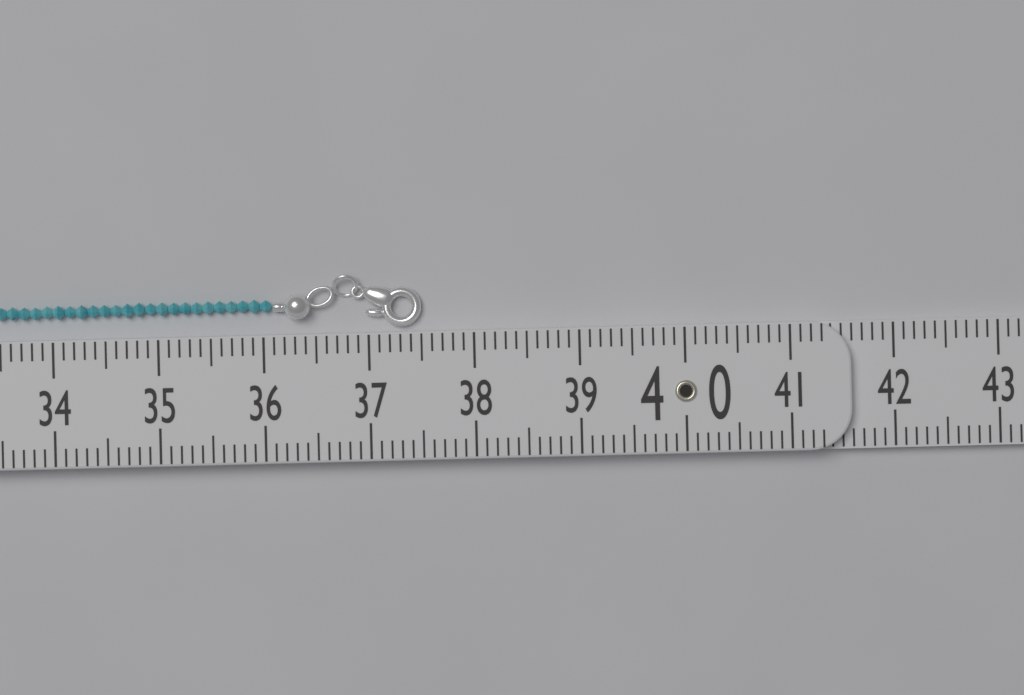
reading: 37.5 (no unit)
